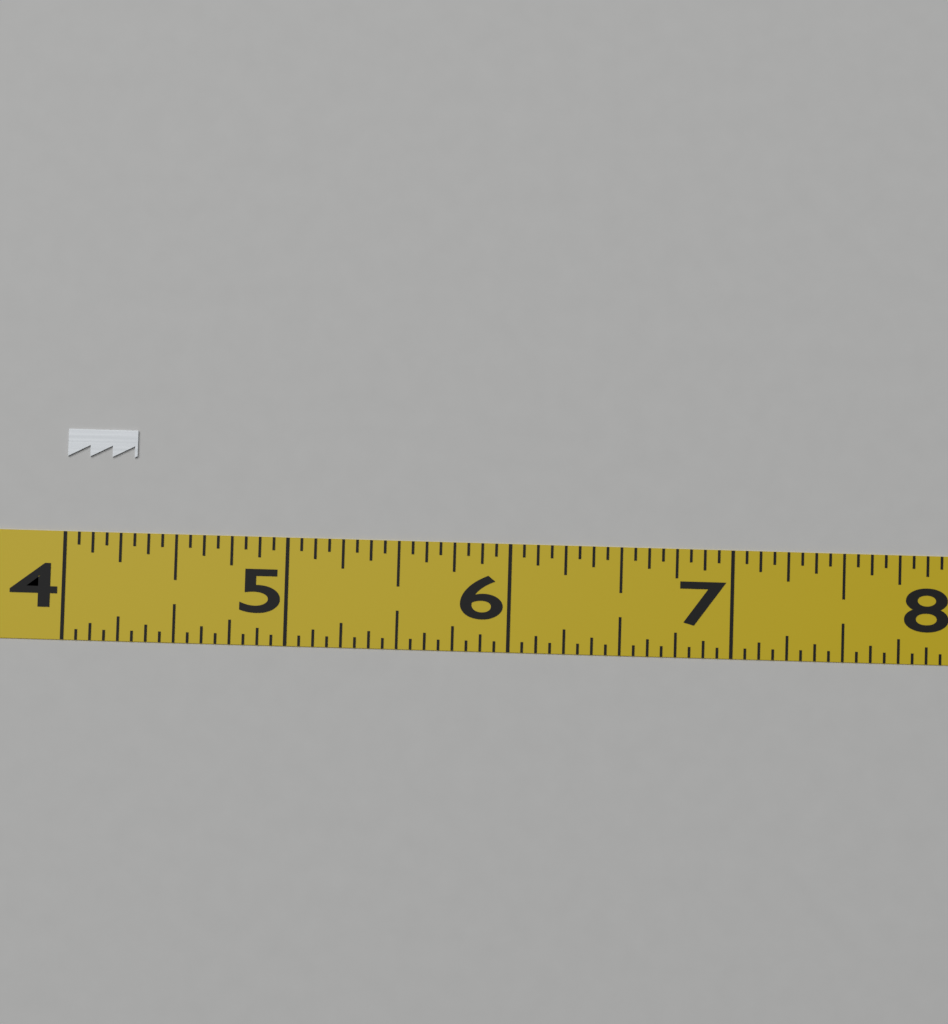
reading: 4.3125 (no unit)
